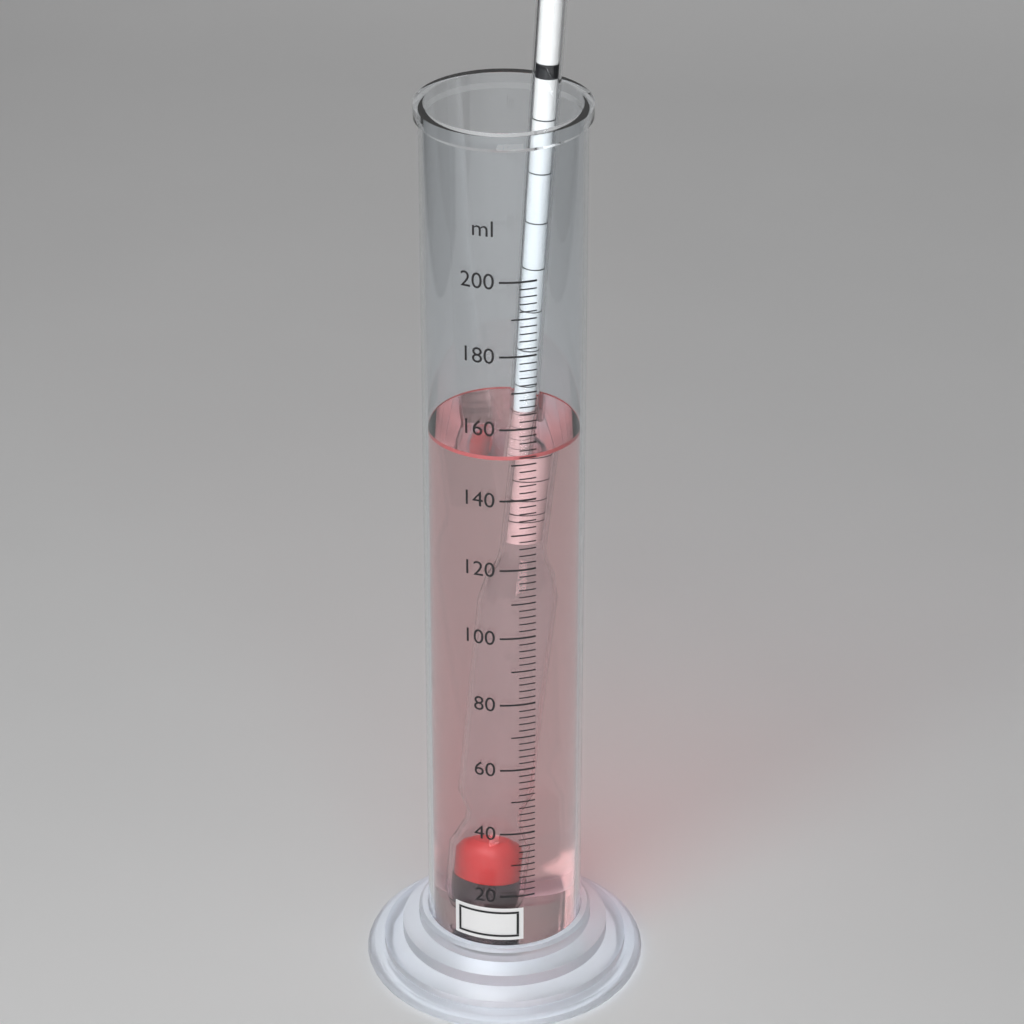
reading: 152 ml
